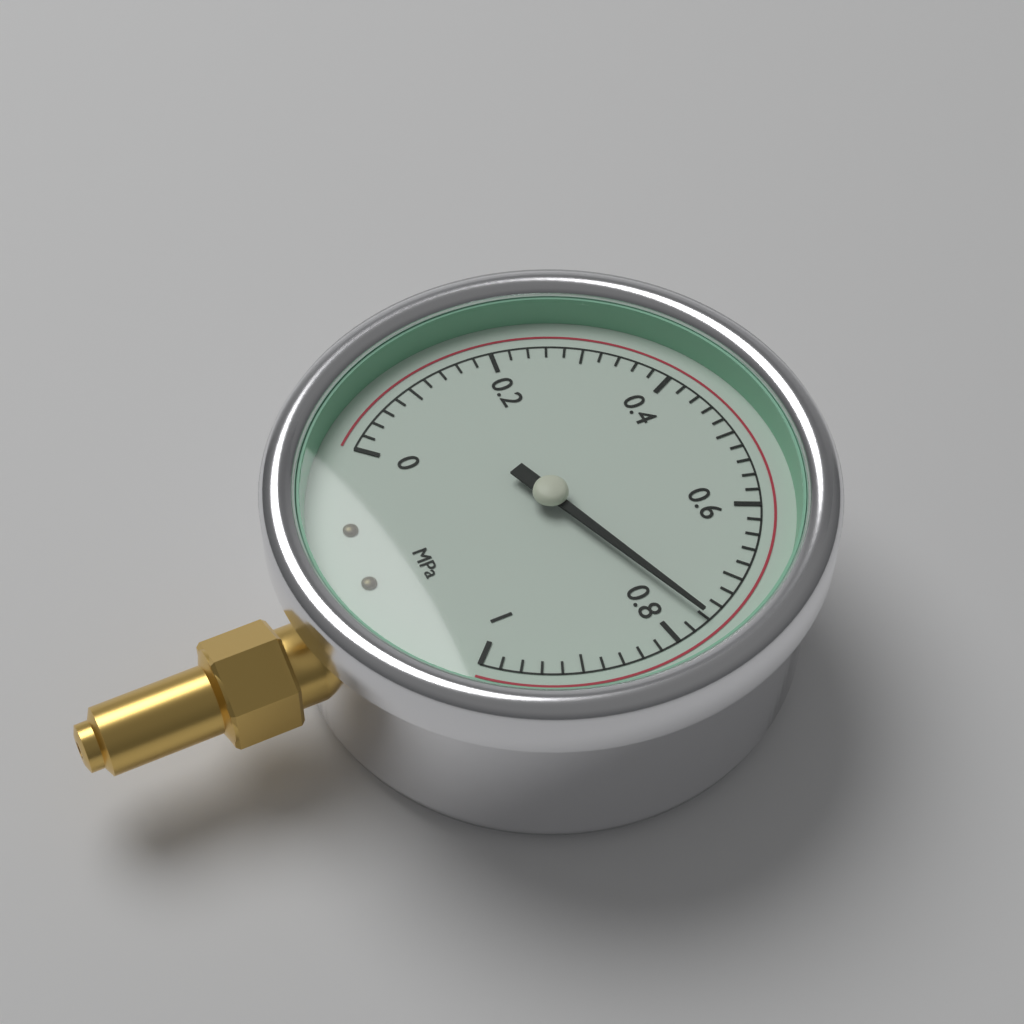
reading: 0.76 MPa
